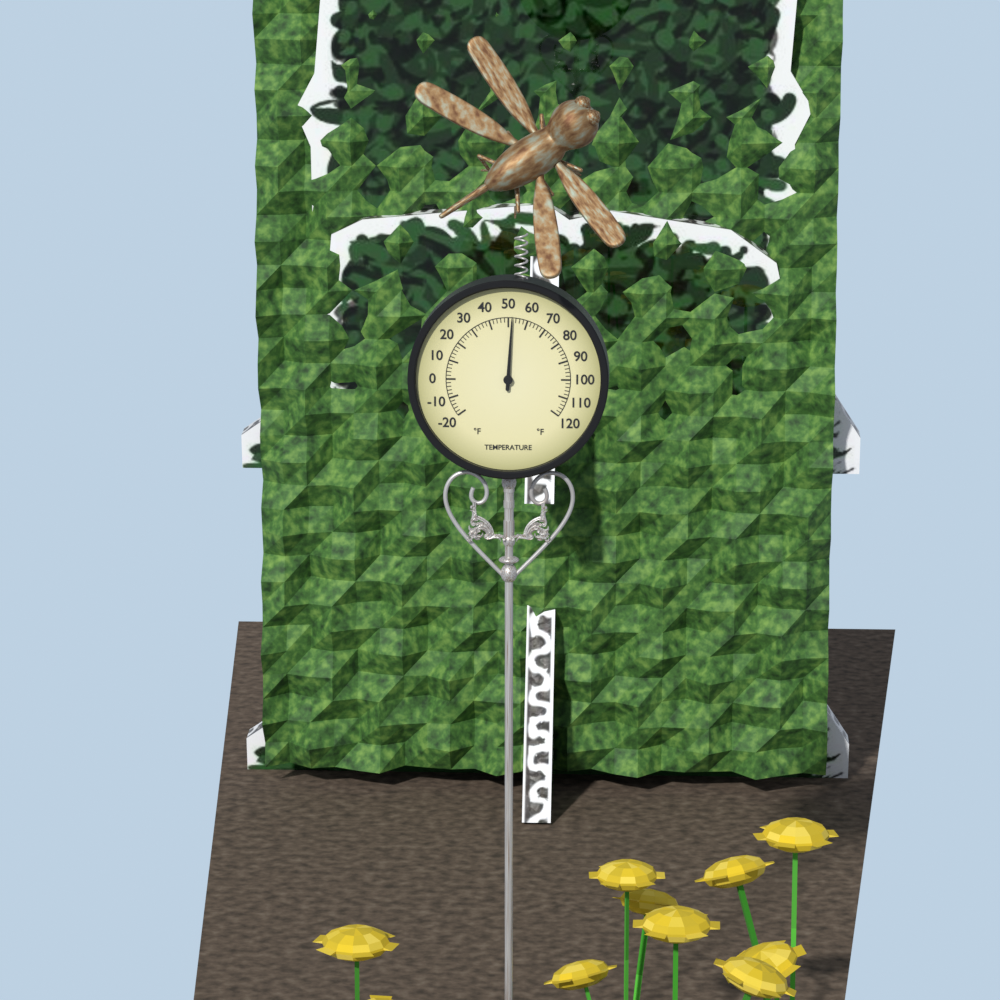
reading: 52 °F
